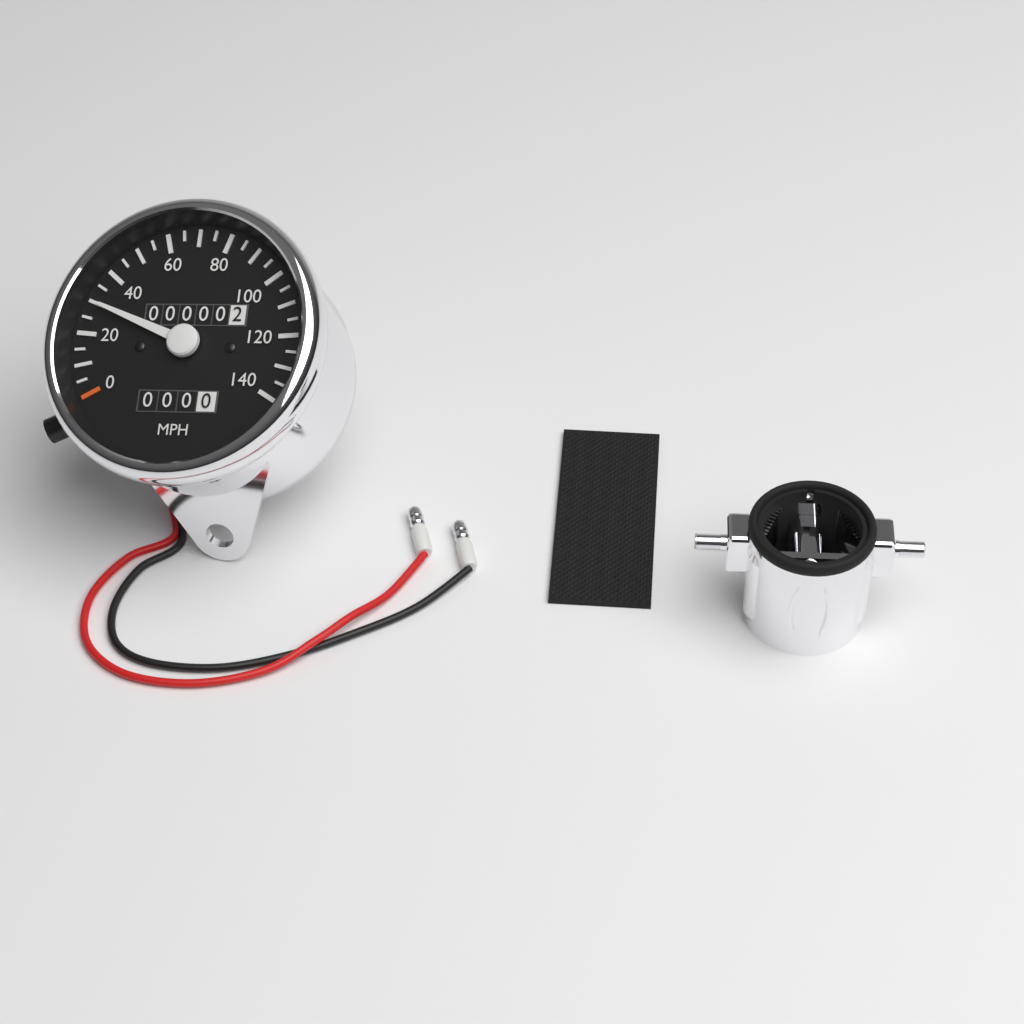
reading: 30 MPH
